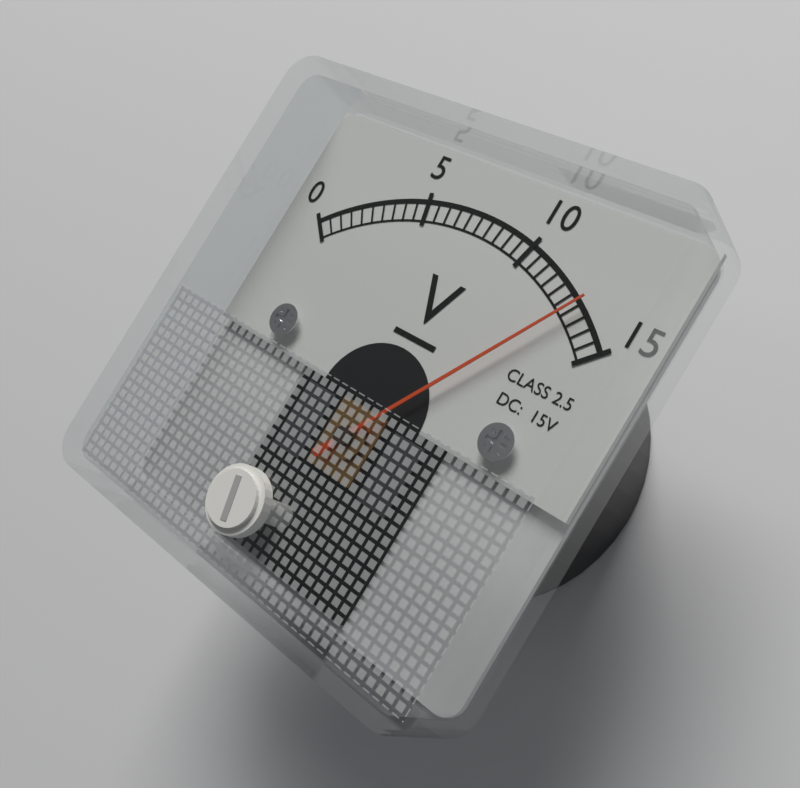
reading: 13.0 V
